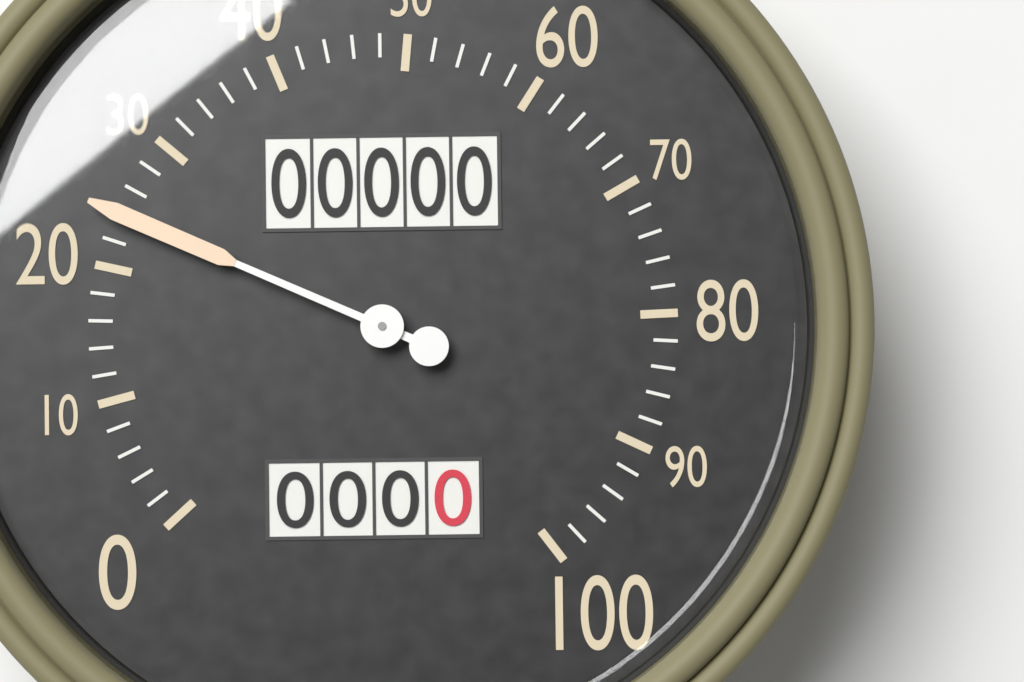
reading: 24 (no unit)
